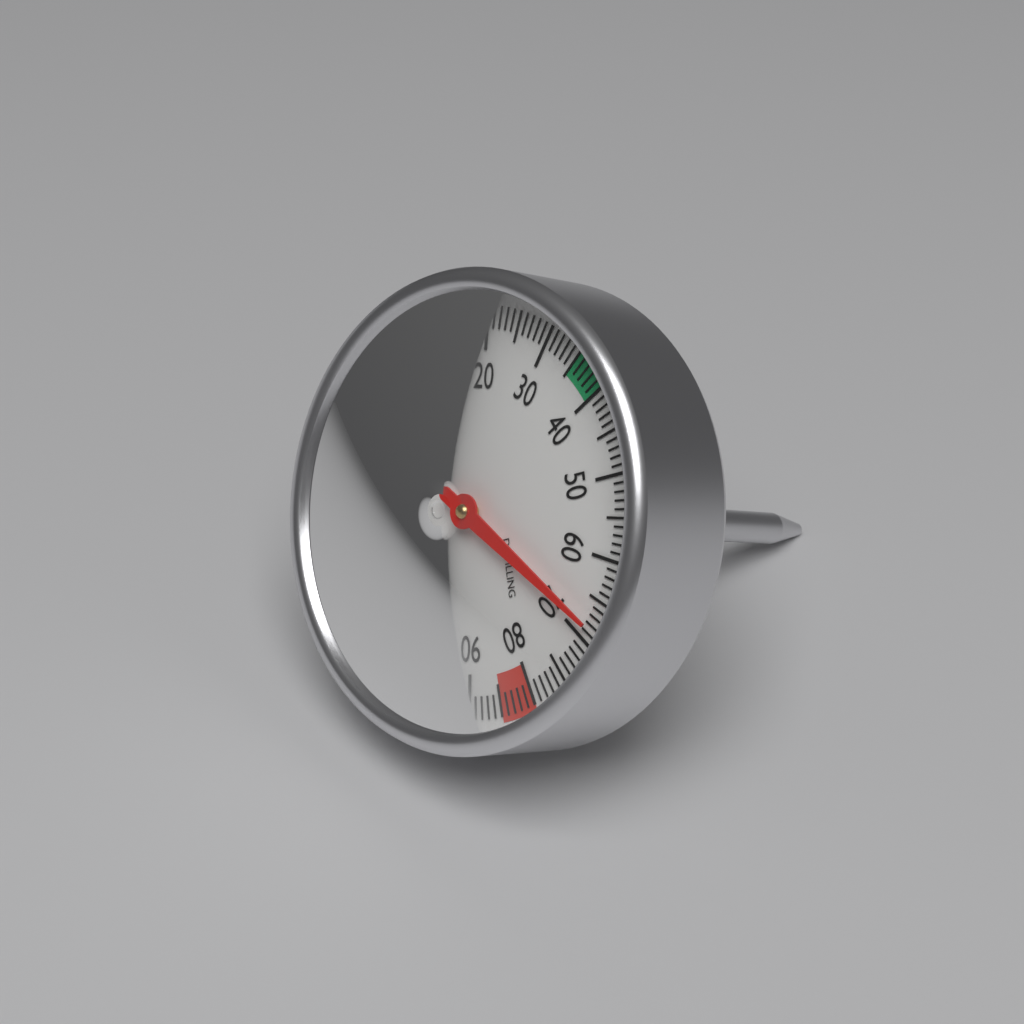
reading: 68 °C
